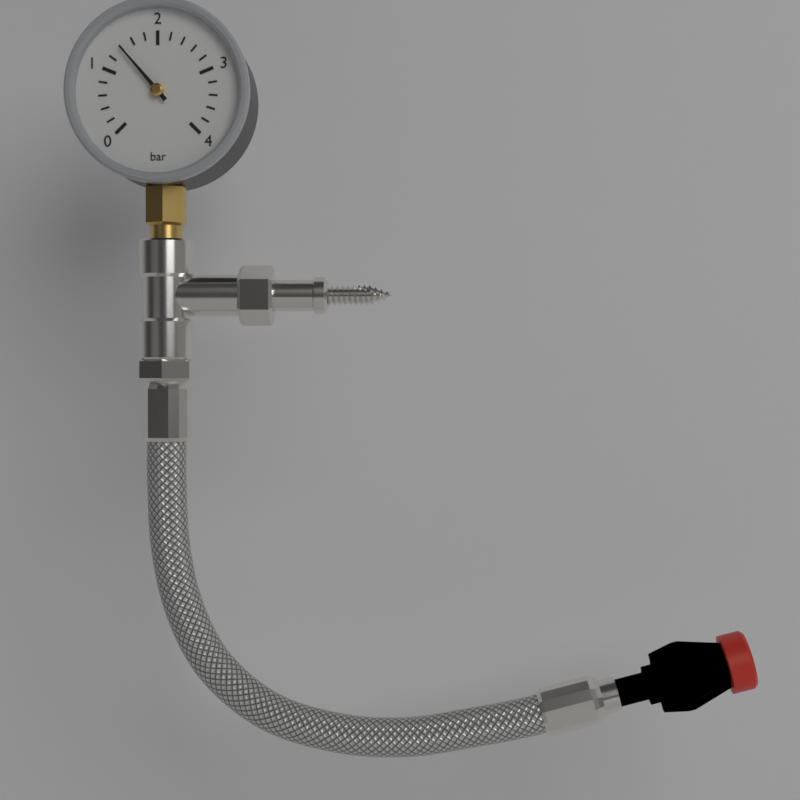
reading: 1.4 bar
